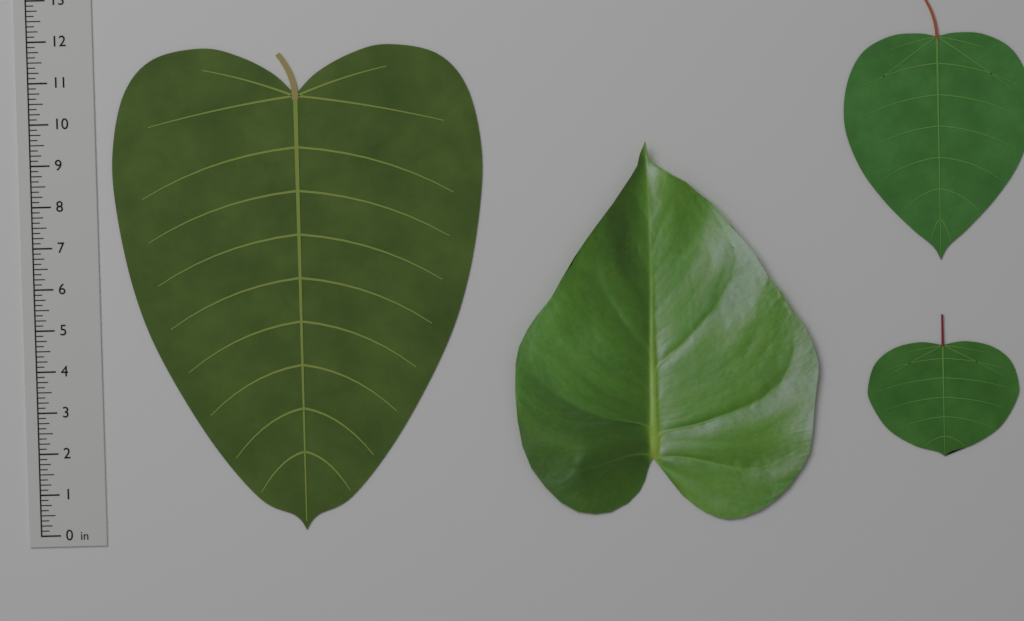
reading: 11.750 in
